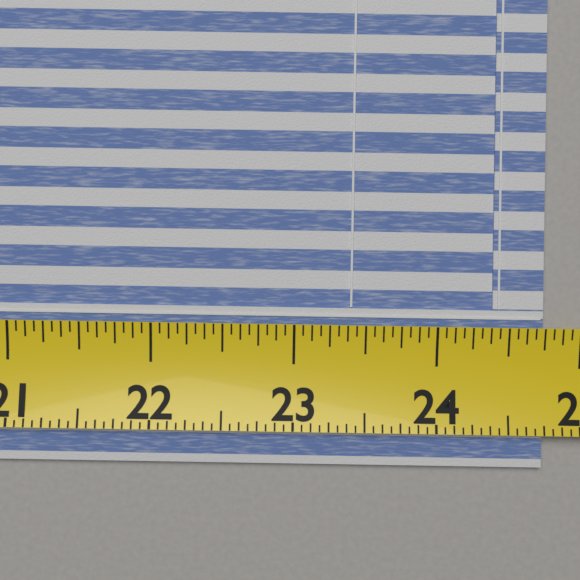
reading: 24.7500 (no unit)
